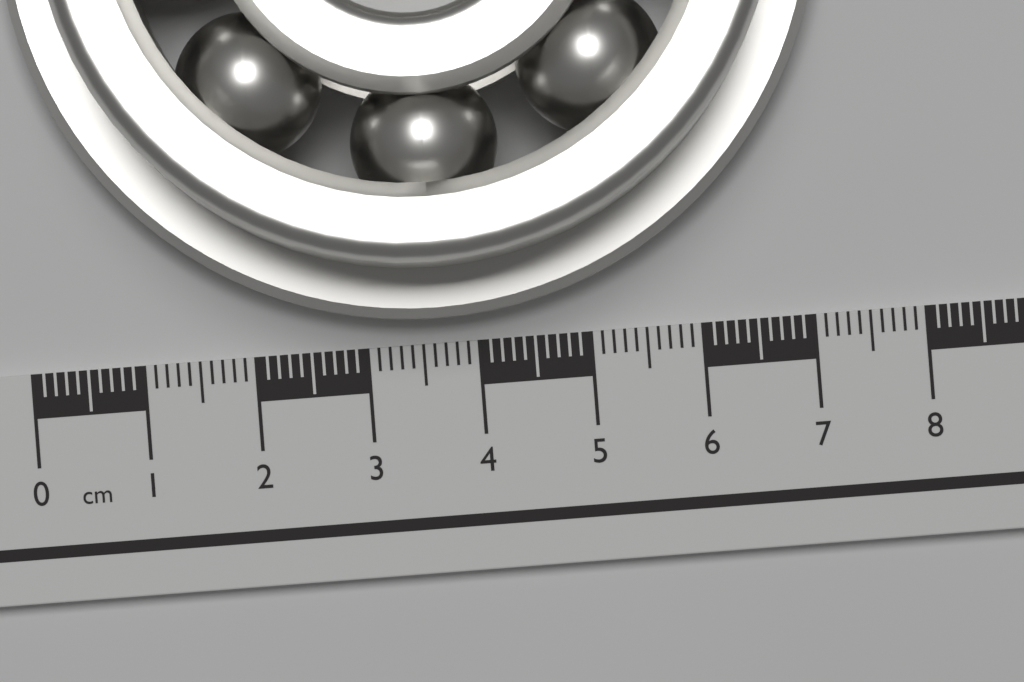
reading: 7.3 cm
